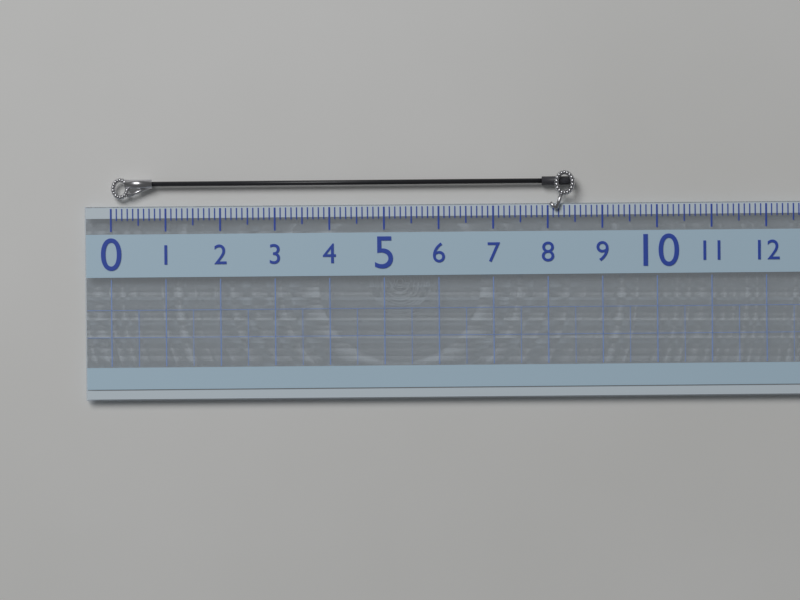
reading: 8.5 (no unit)
